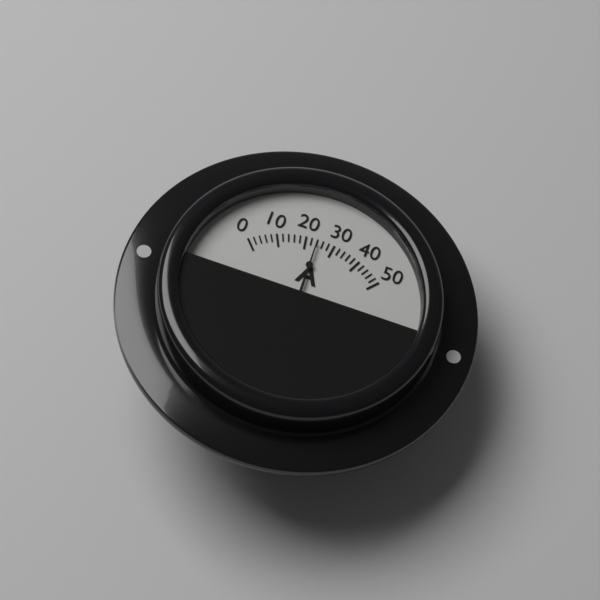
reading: 24 A
